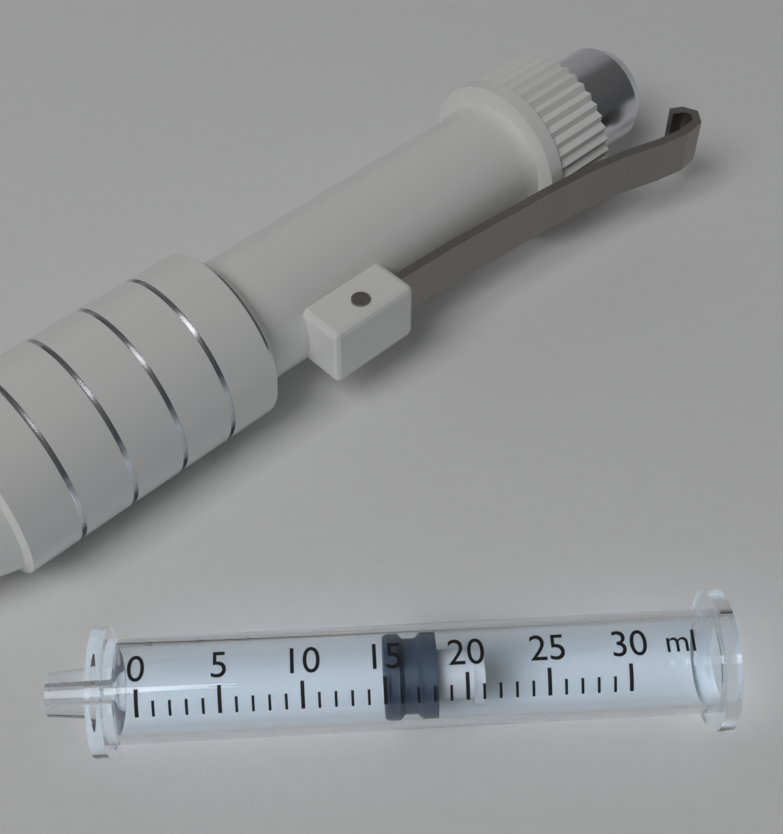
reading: 15 ml
